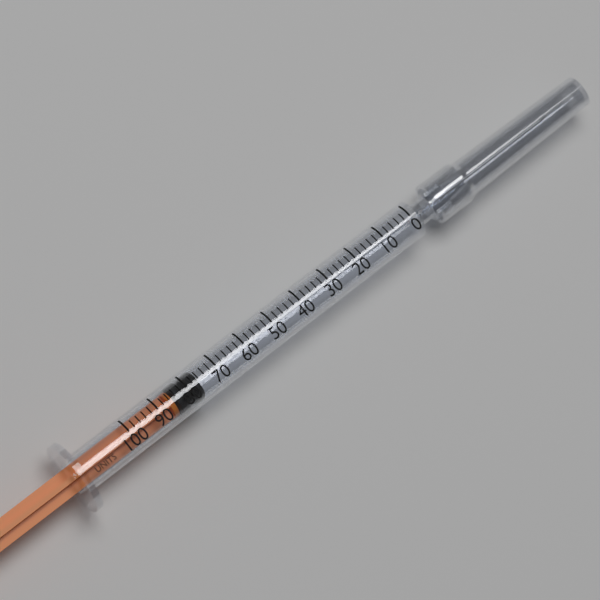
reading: 76 units
